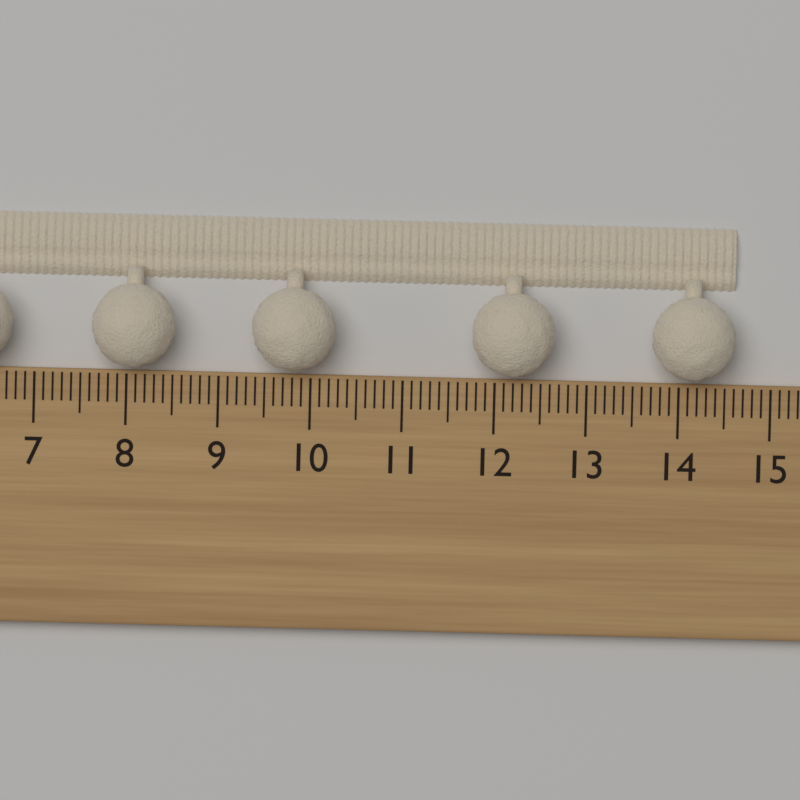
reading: 14.6 cm
